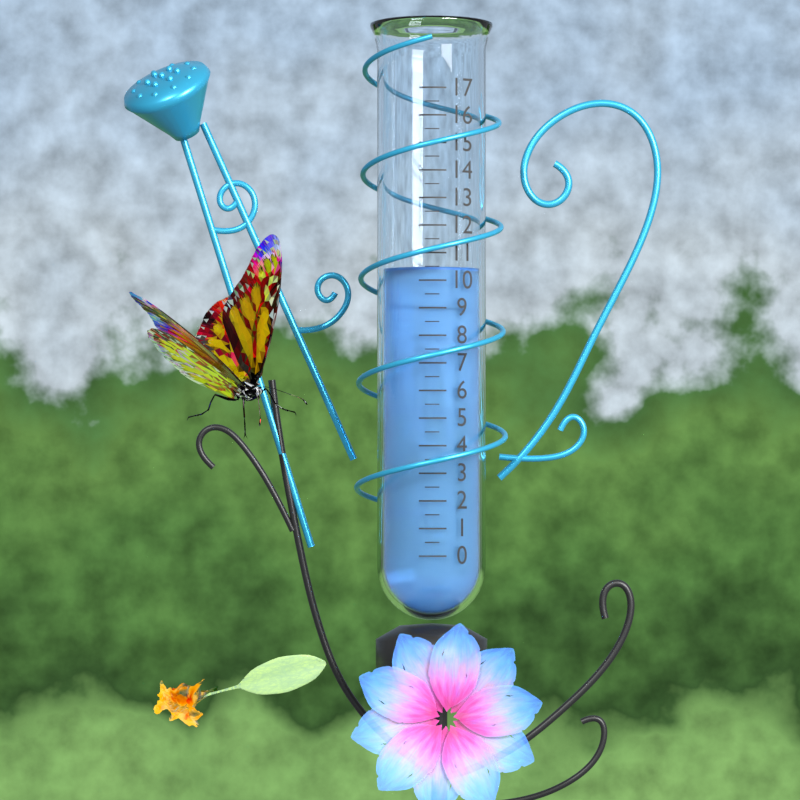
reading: 10.5 (no unit)
